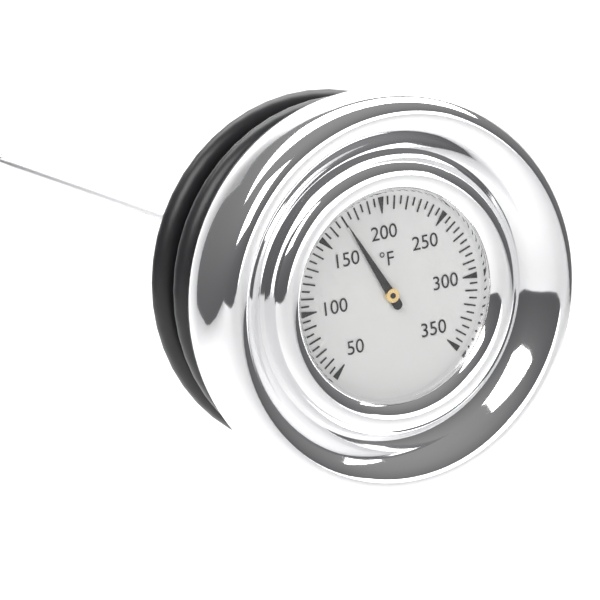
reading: 170 °F
